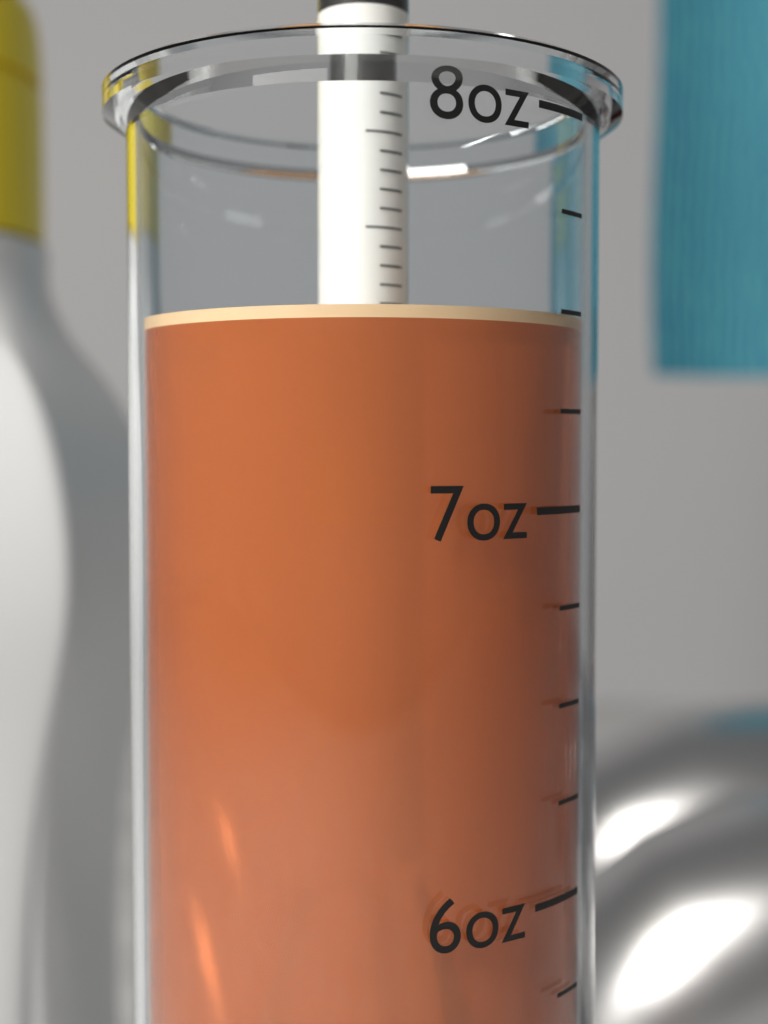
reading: 7.50 oz
